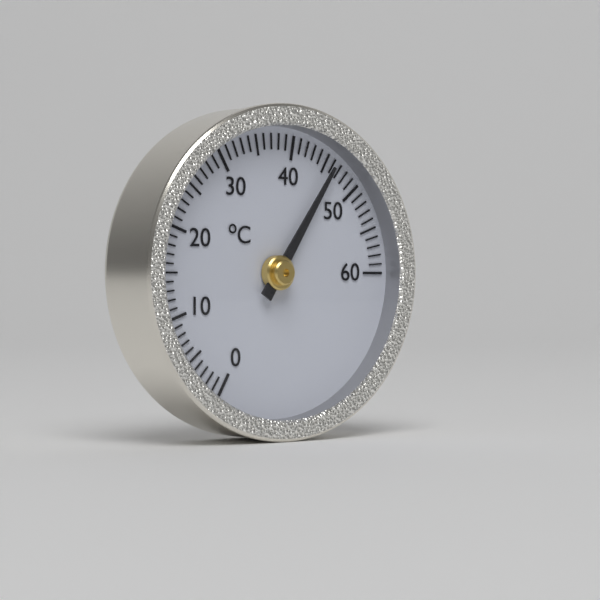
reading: 46 °C
